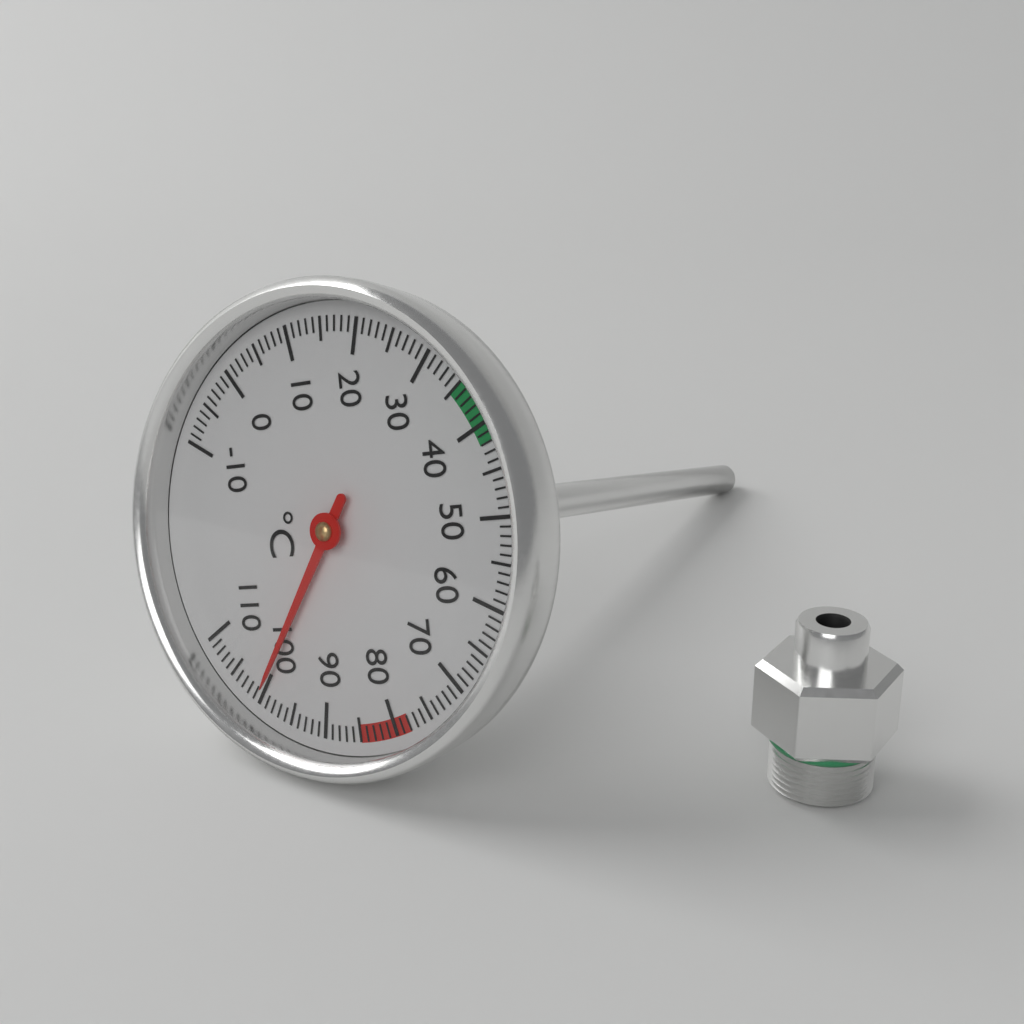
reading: 100 °C
